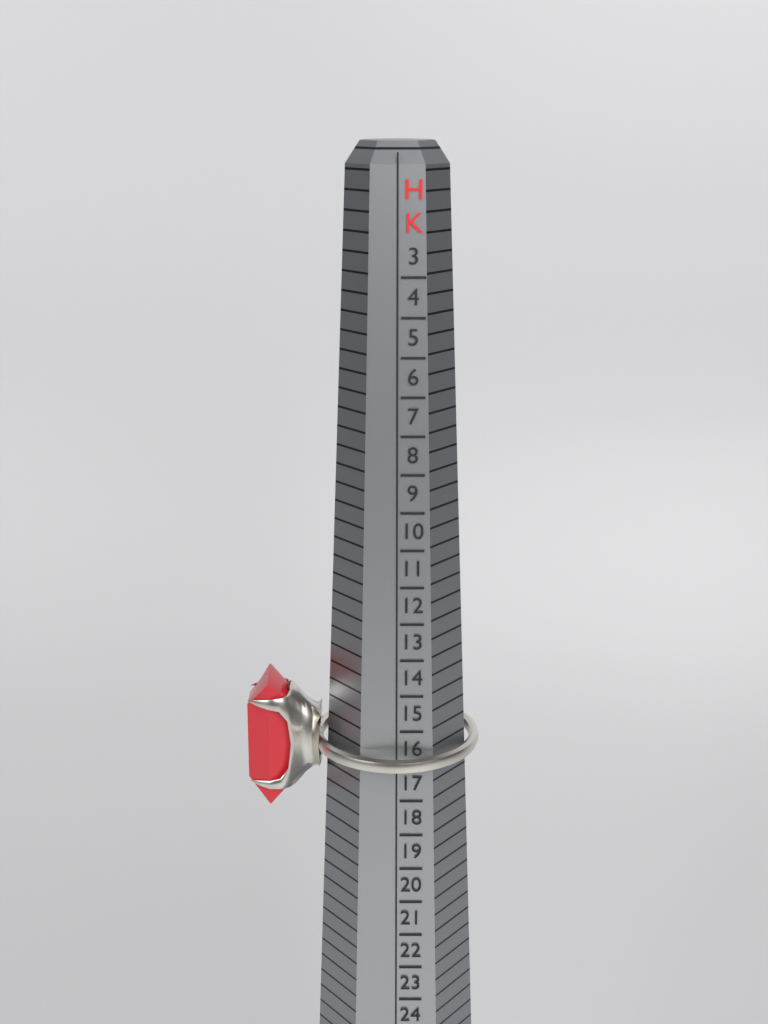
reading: 16 HK
